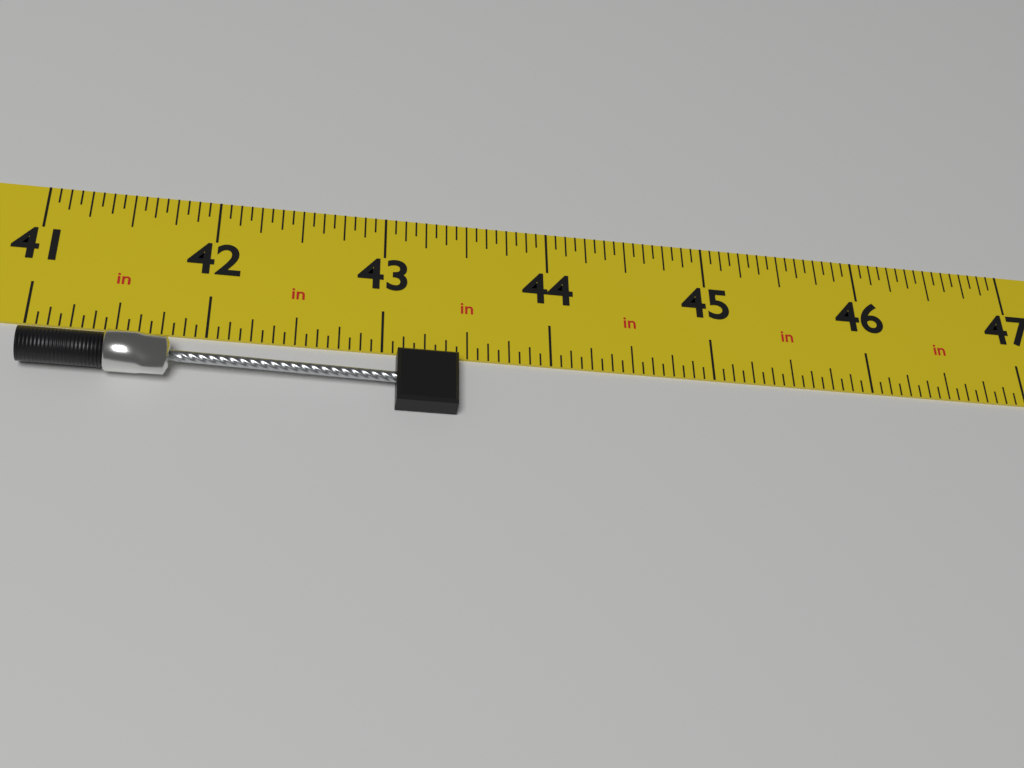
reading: 43.4375 in
